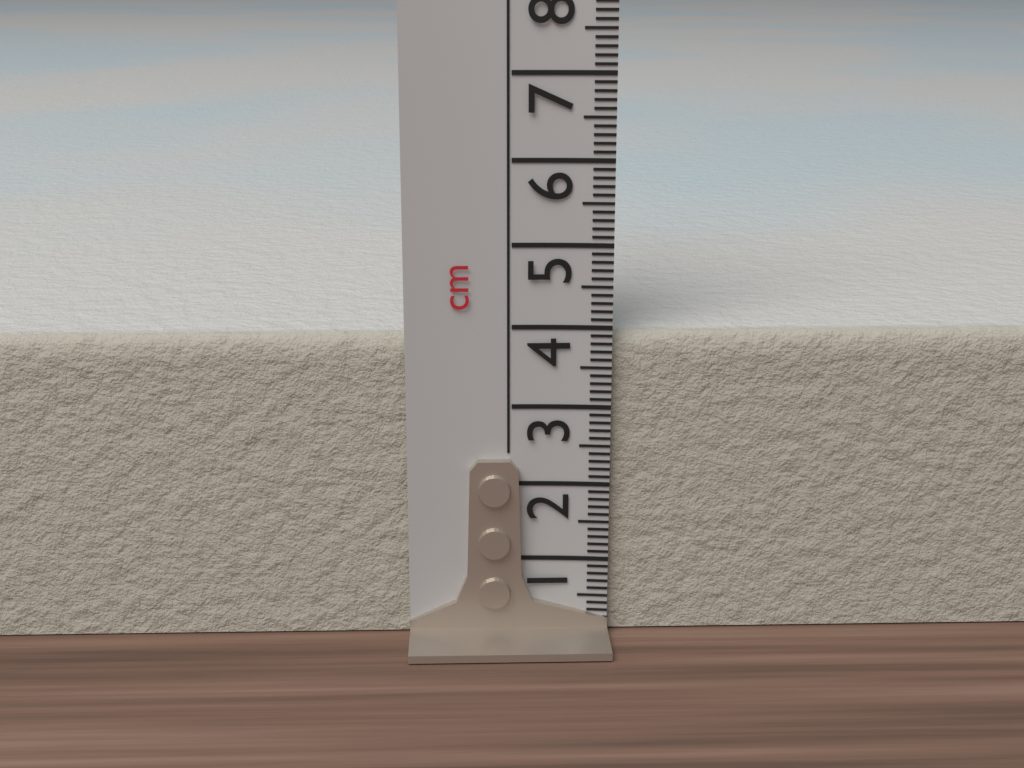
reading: 3.9 cm
